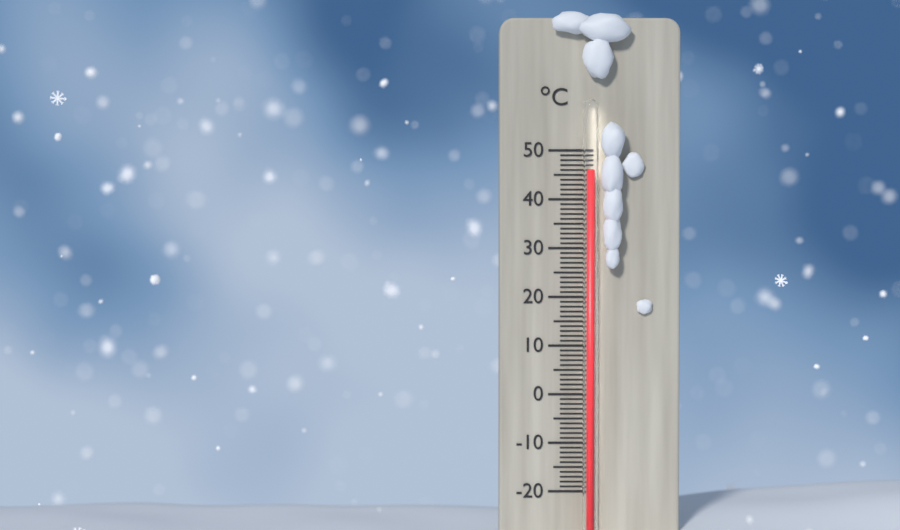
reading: 46 °C
